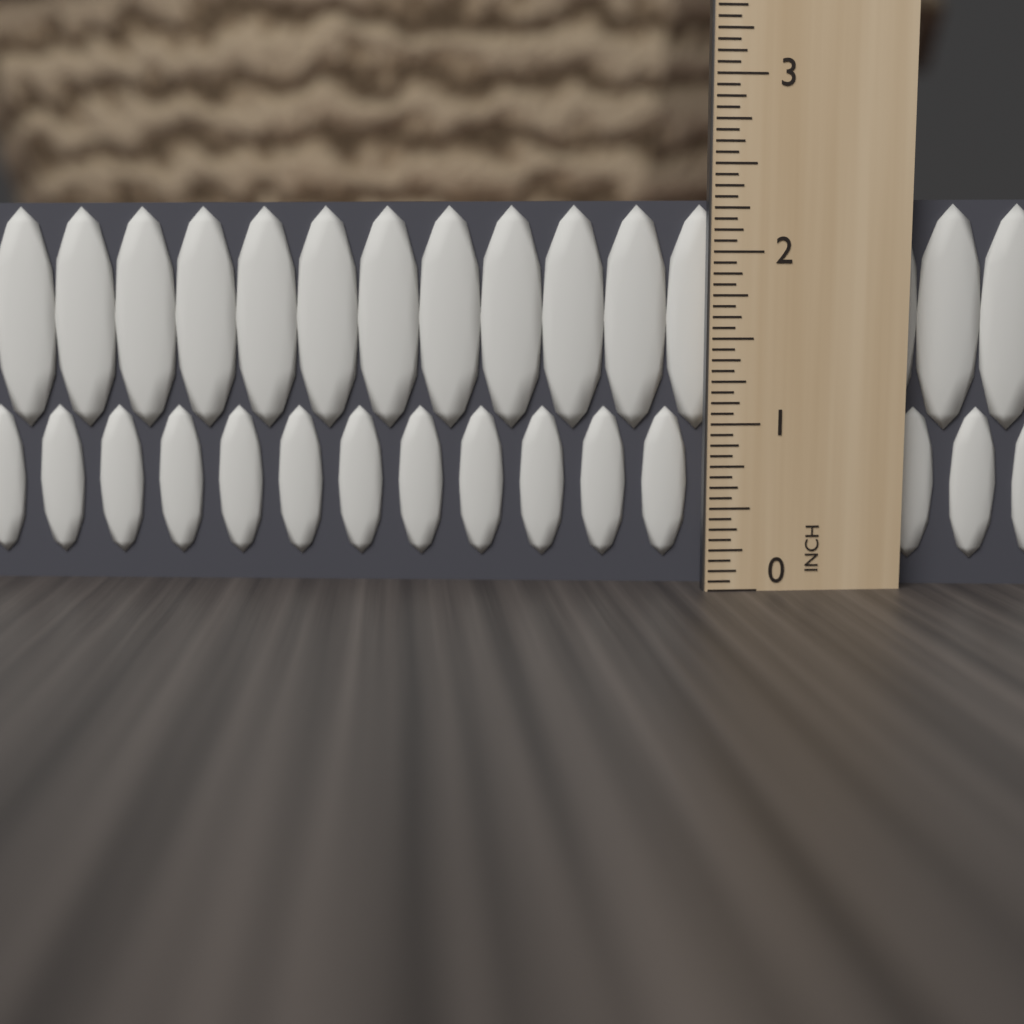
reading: 2.3125 in
